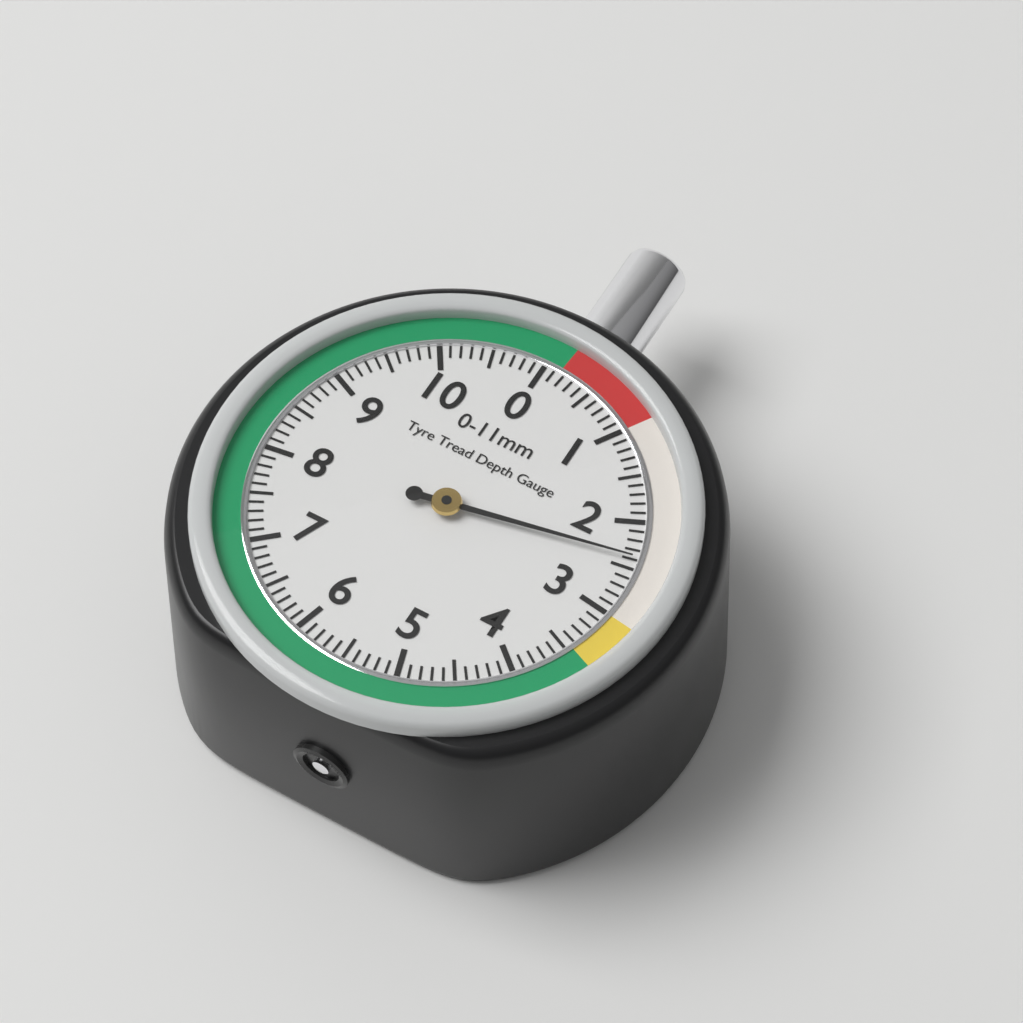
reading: 2.4 mm
